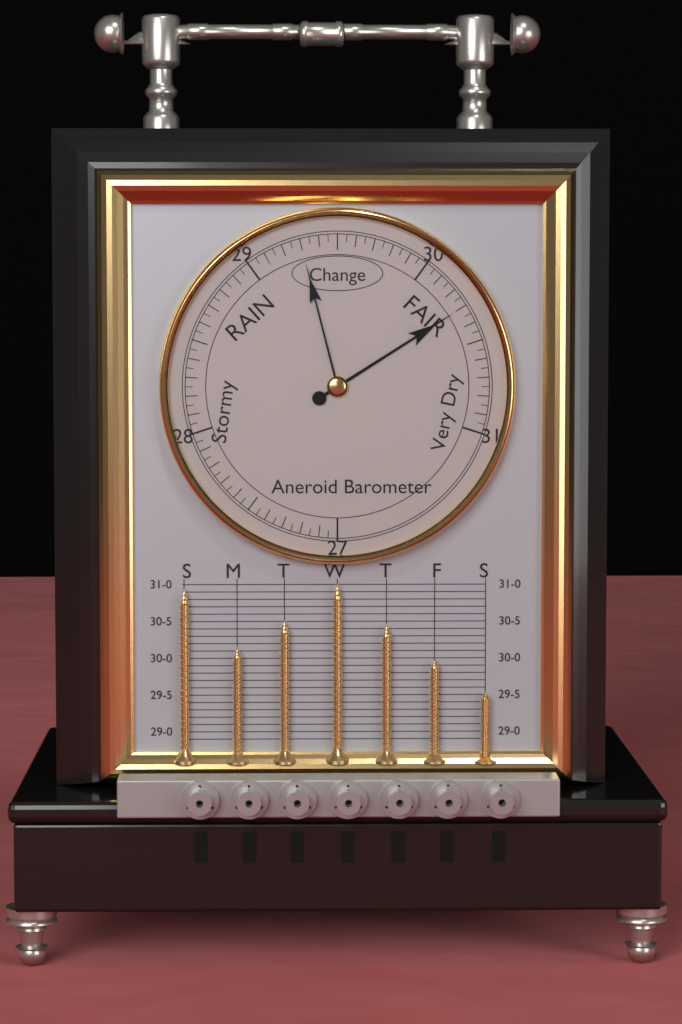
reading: 30.30 (no unit)
